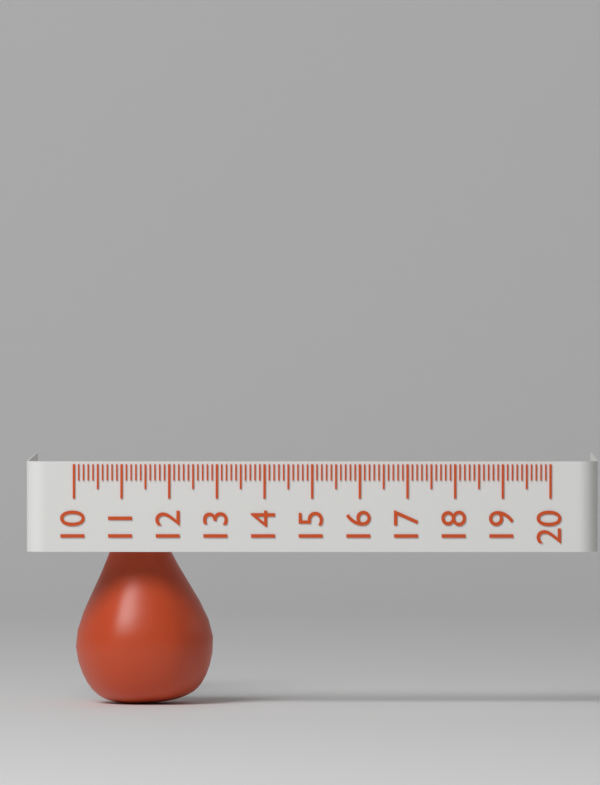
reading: 12.9 (no unit)
